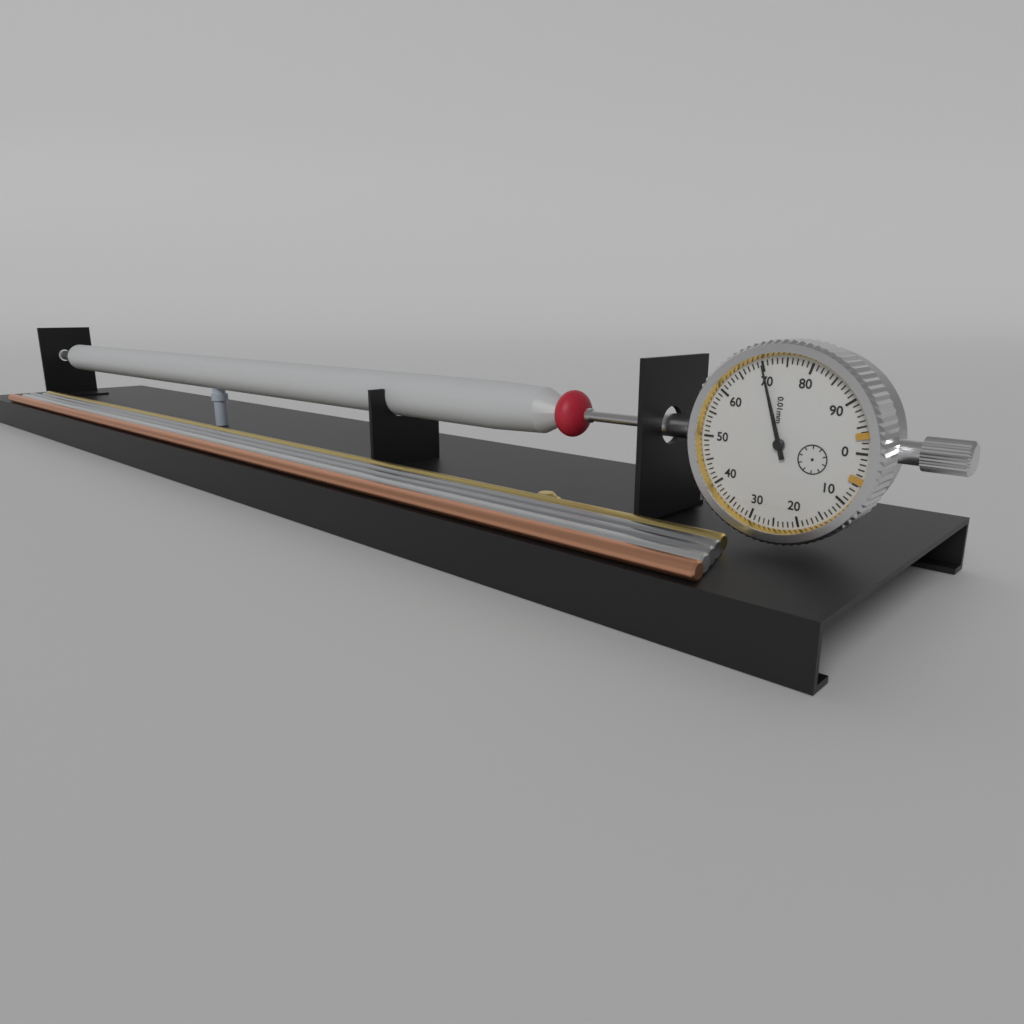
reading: 0.70 mm
